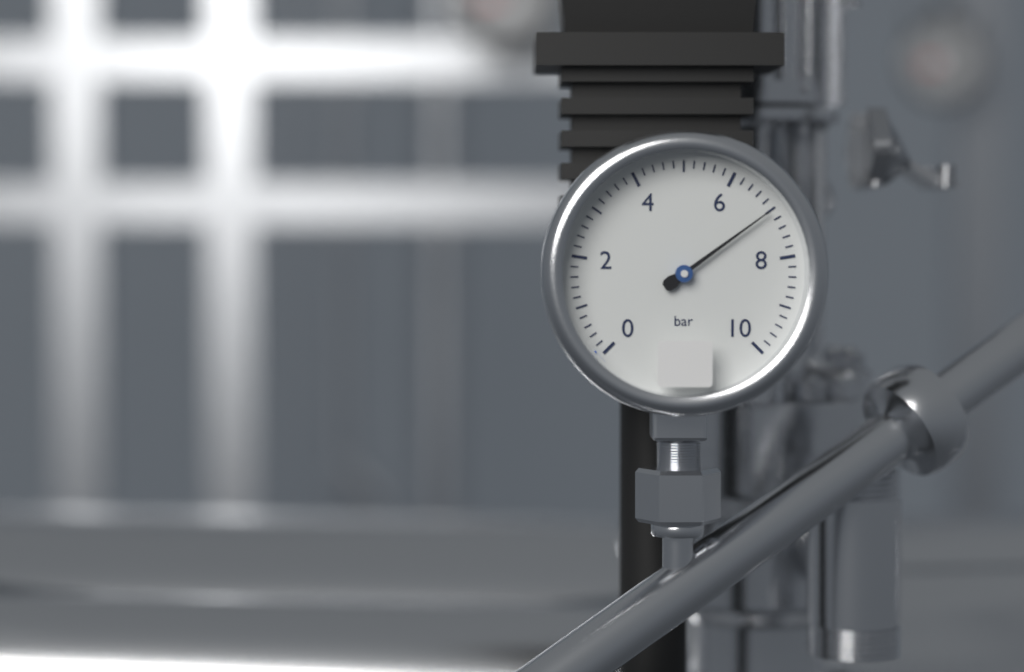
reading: 7.0 bar
